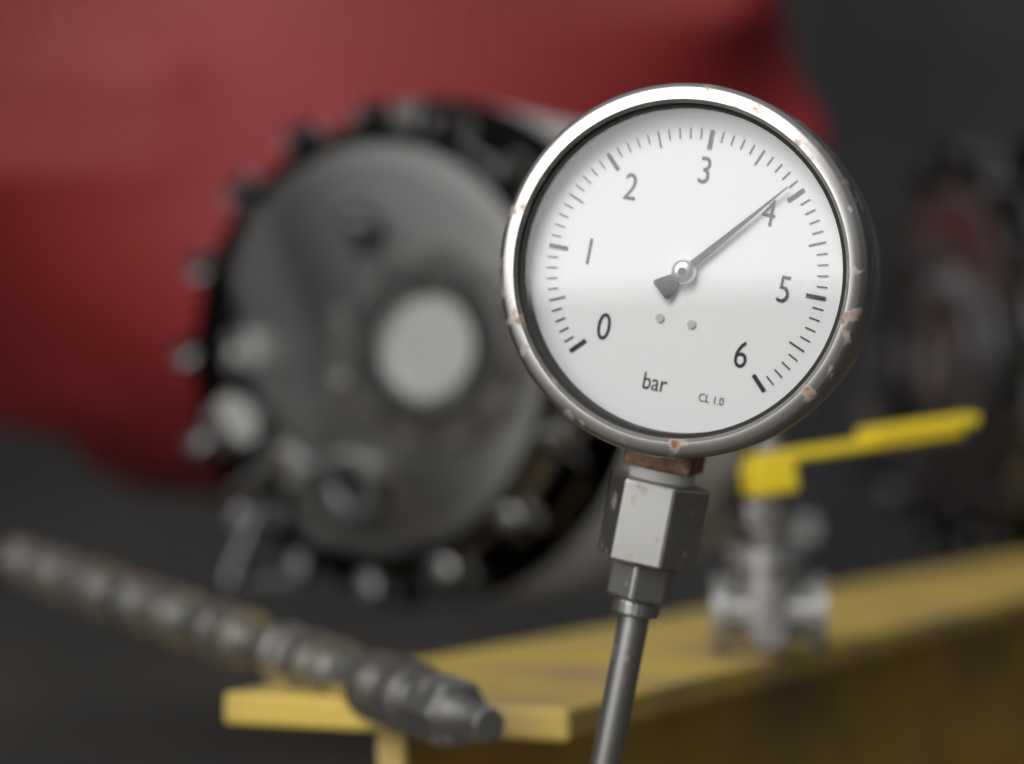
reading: 3.9 bar
